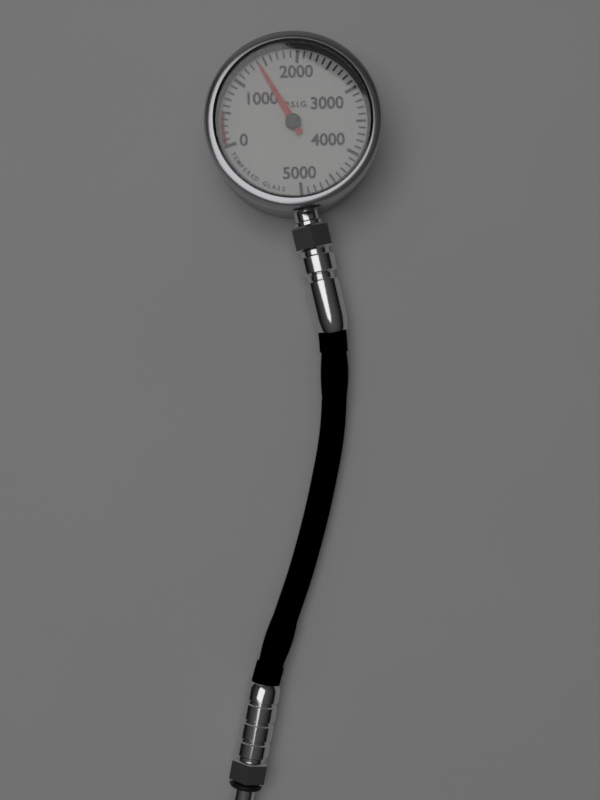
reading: 1400 psig
